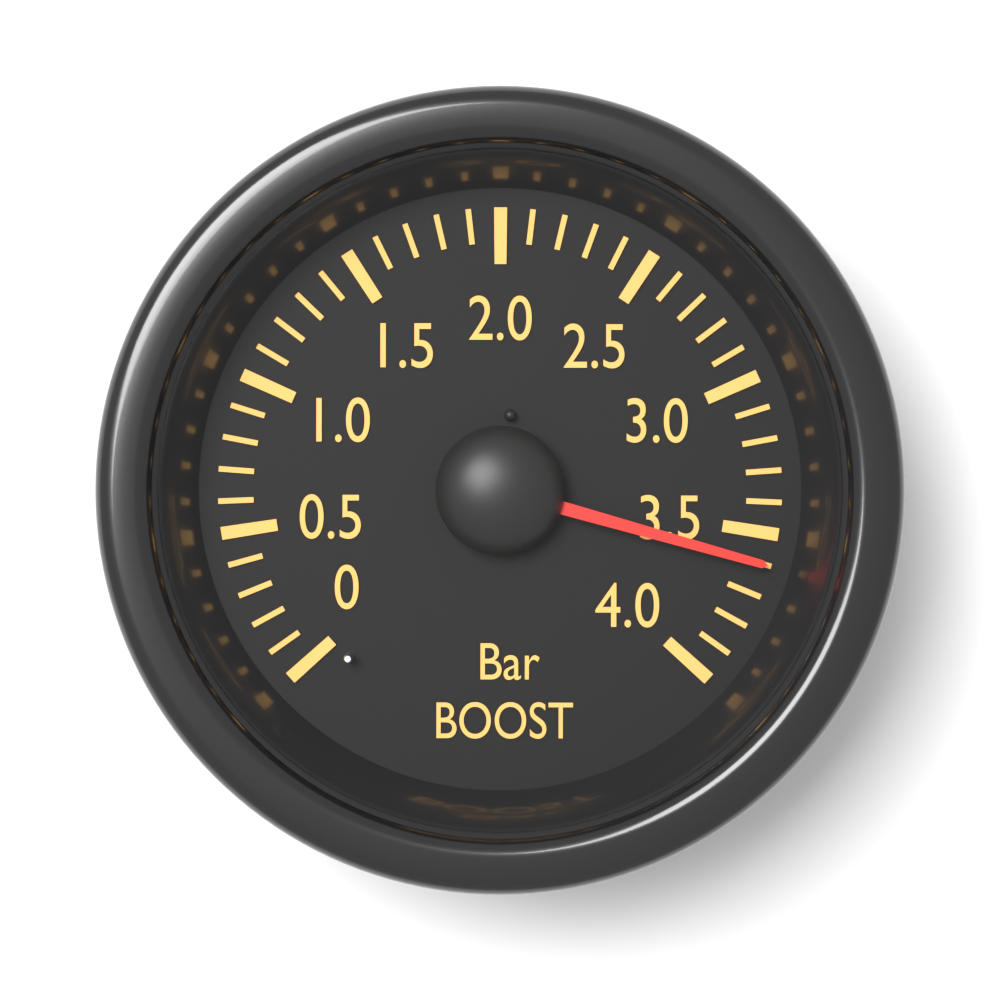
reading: 3.6 bar
